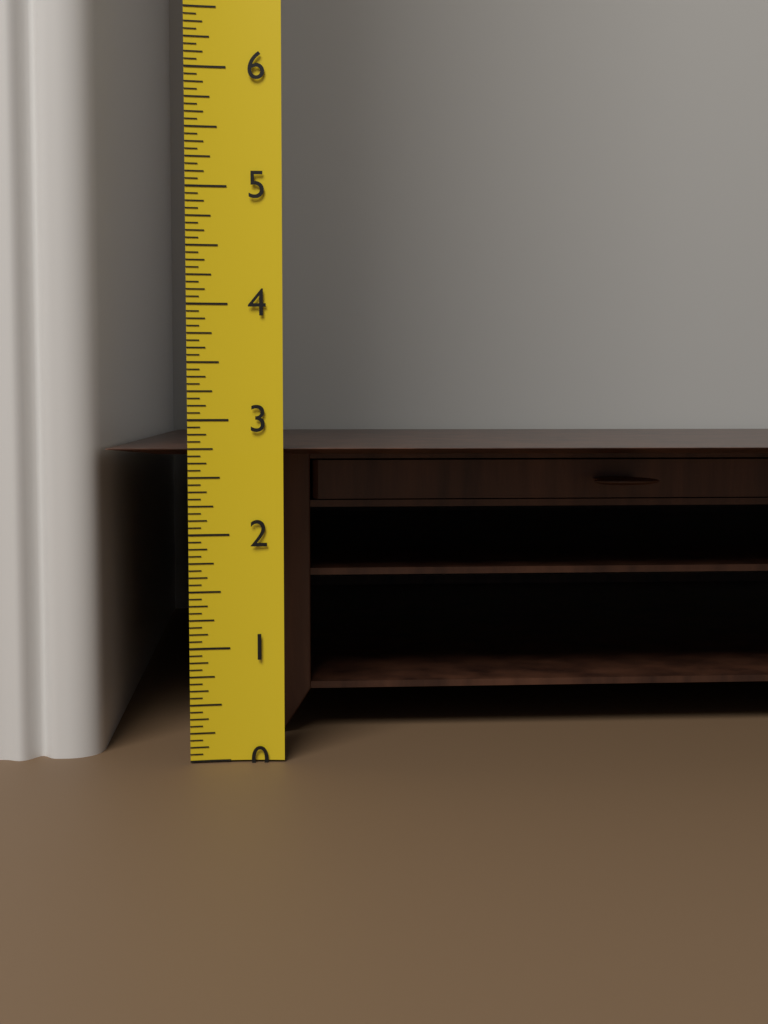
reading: 2.7500 (no unit)
